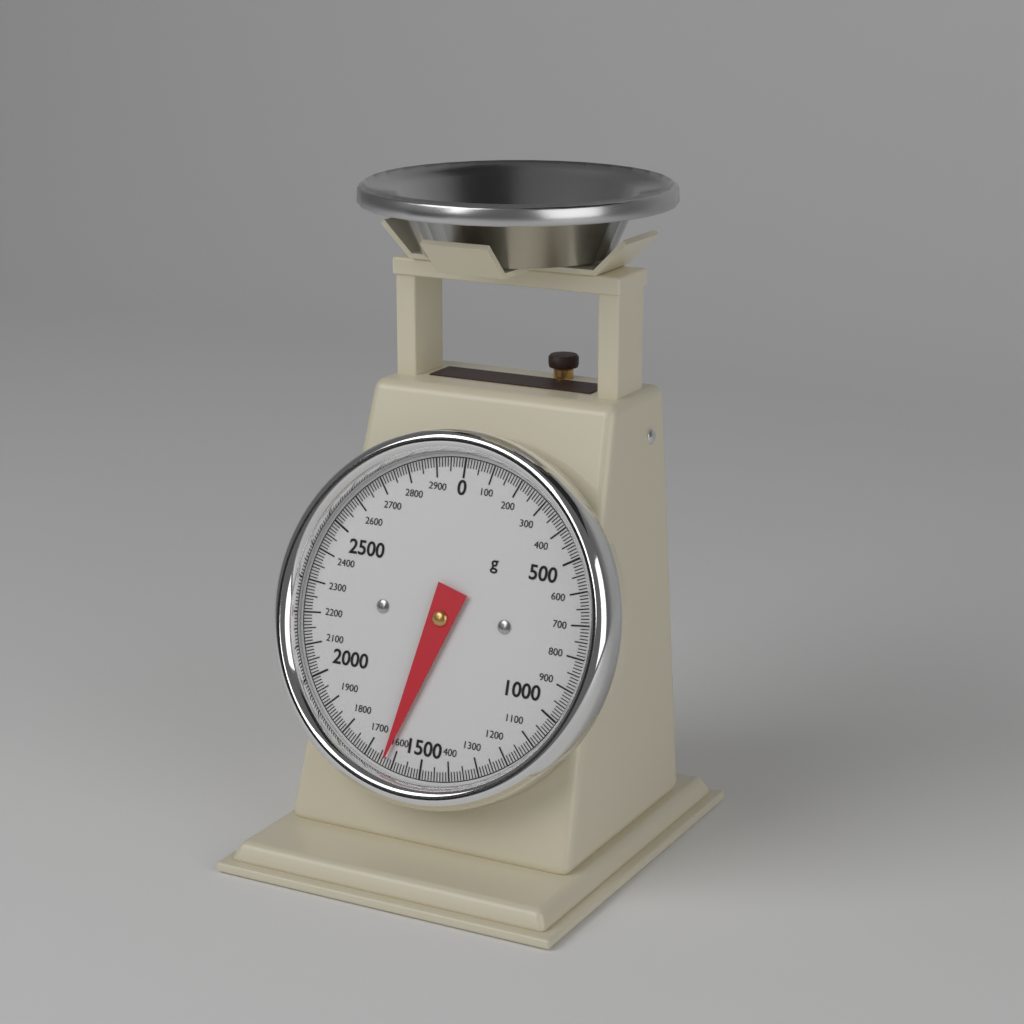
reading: 1630 g
